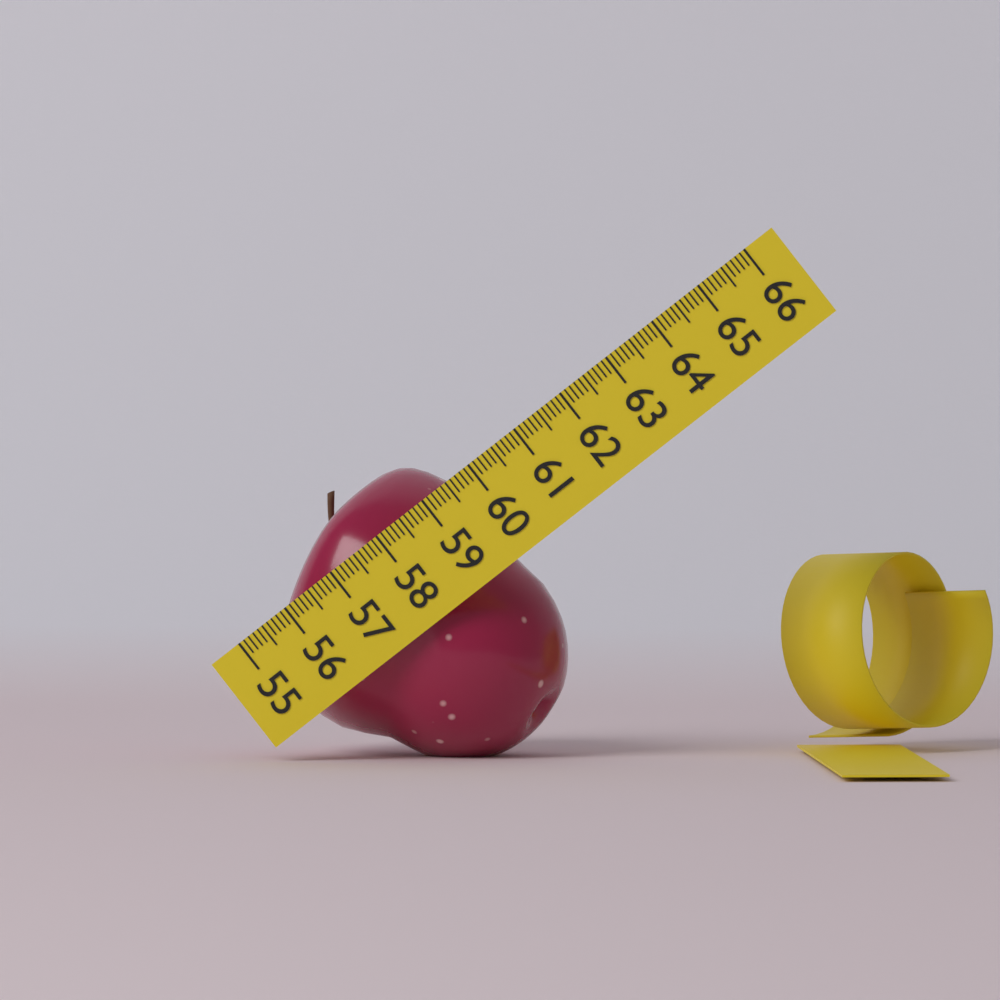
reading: 59.6 (no unit)
